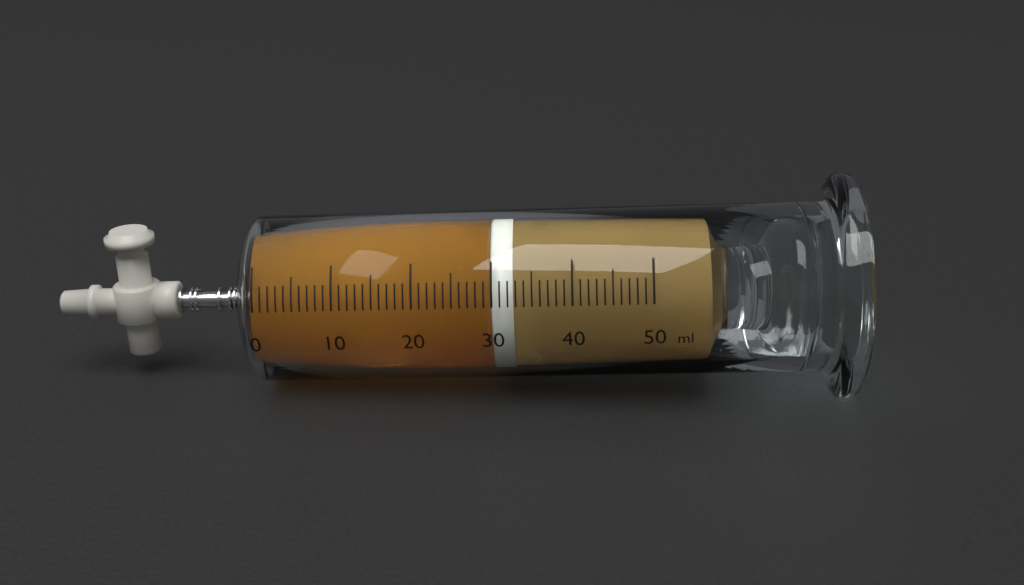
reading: 30 ml
